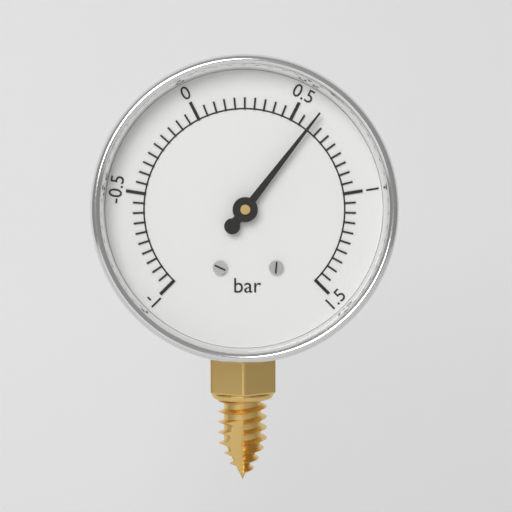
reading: 0.60 bar
